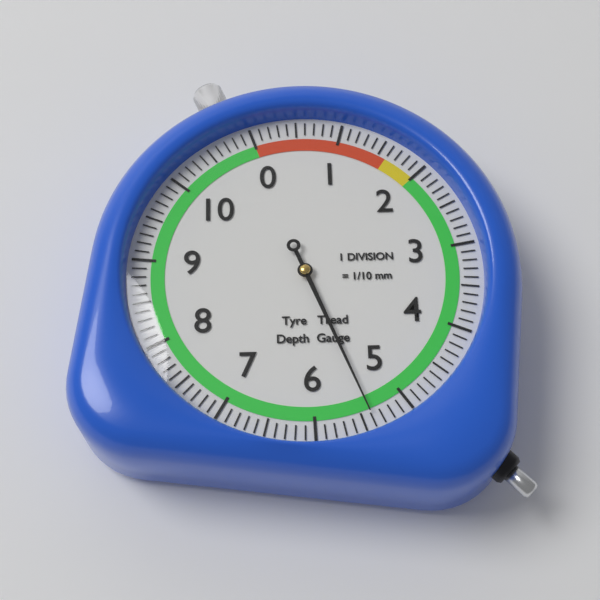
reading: 5.4 mm
